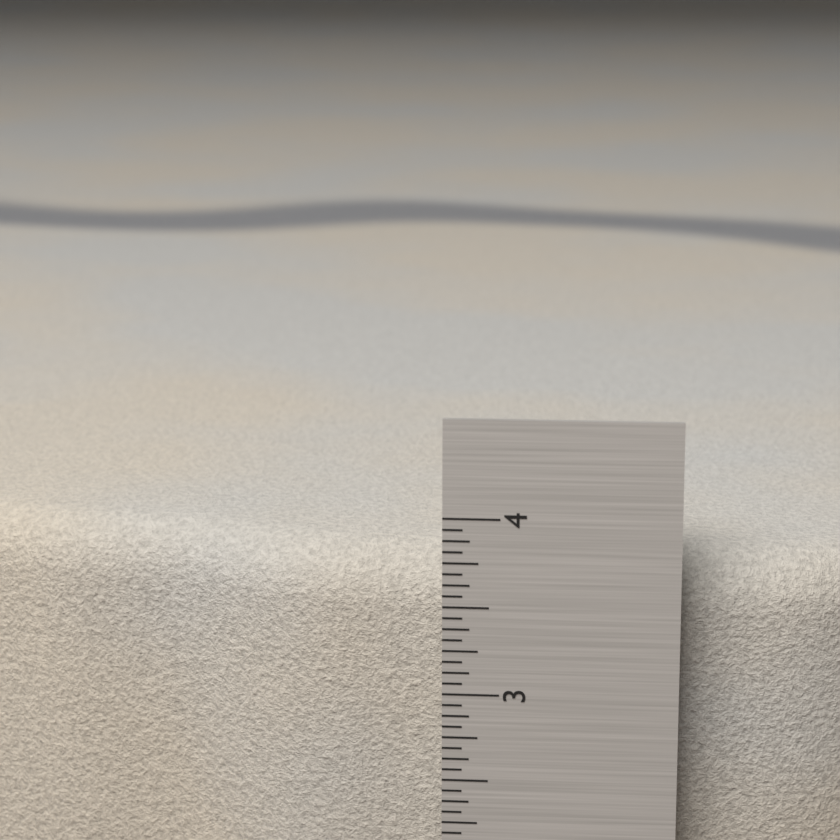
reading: 3.7500 in
